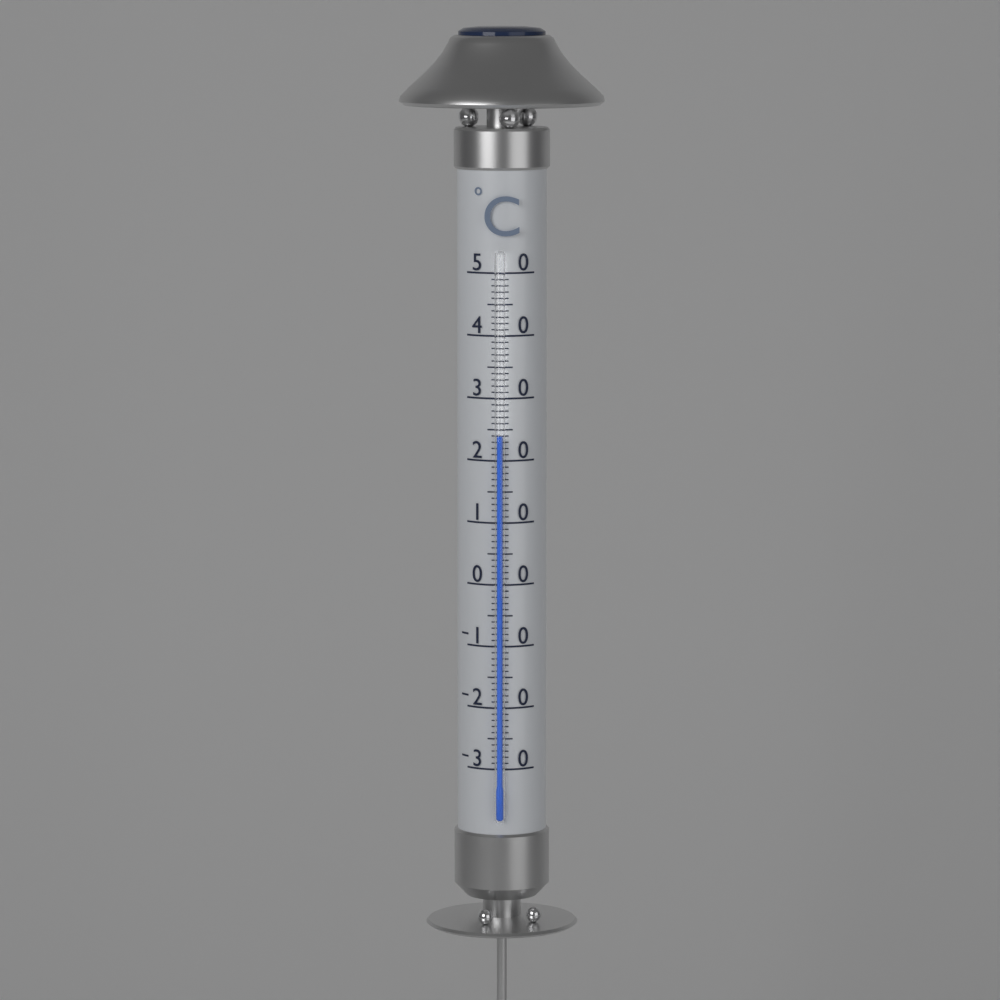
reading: 24 °C
